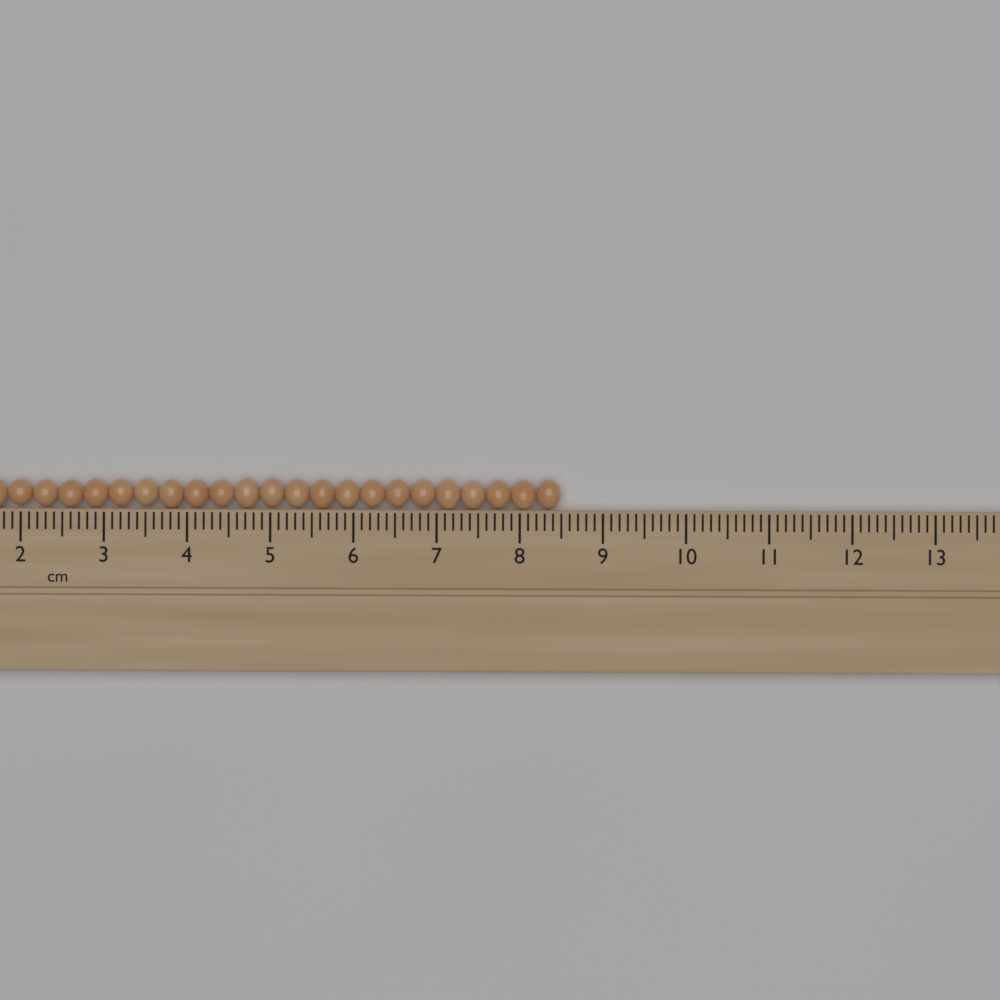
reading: 8.5 cm
